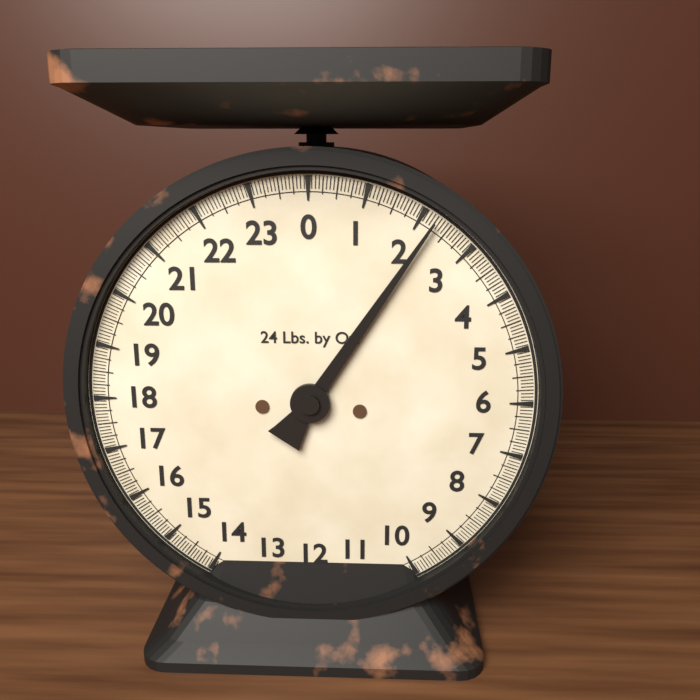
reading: 2.2500 lb
